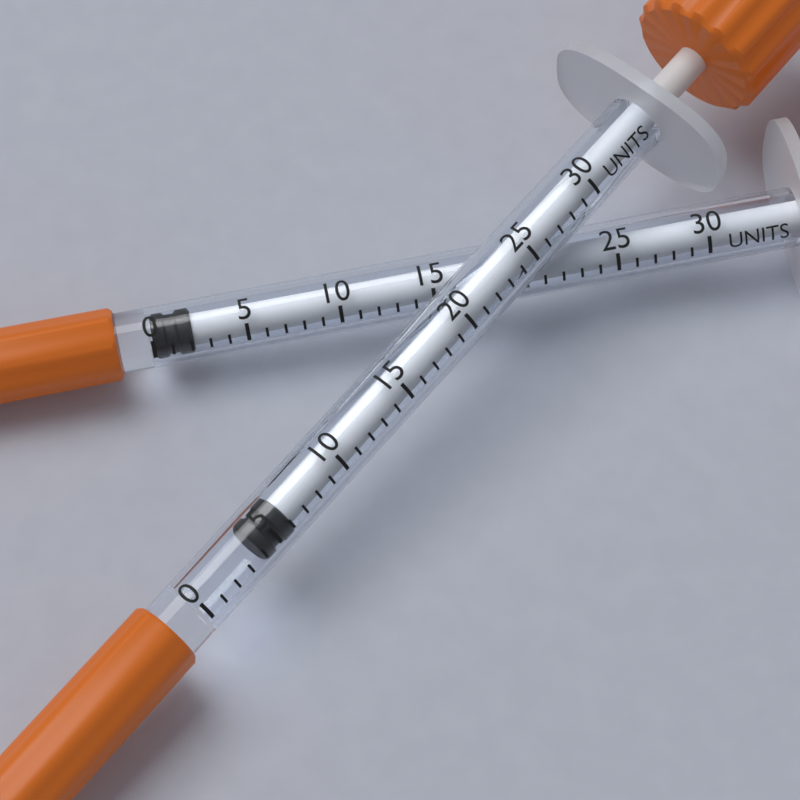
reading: 4 units
